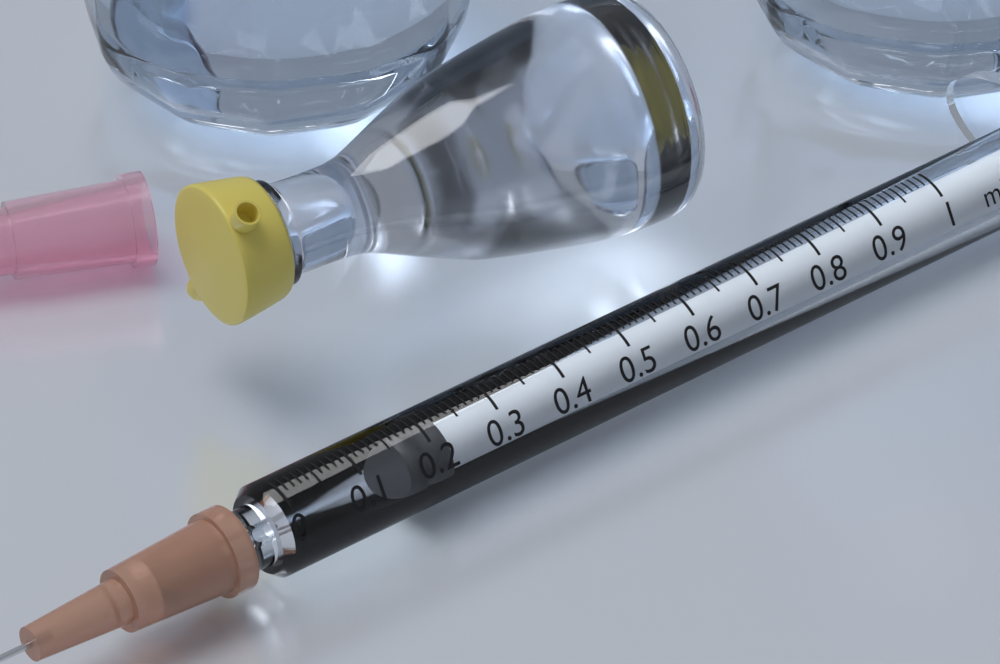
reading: 0.17 ml
